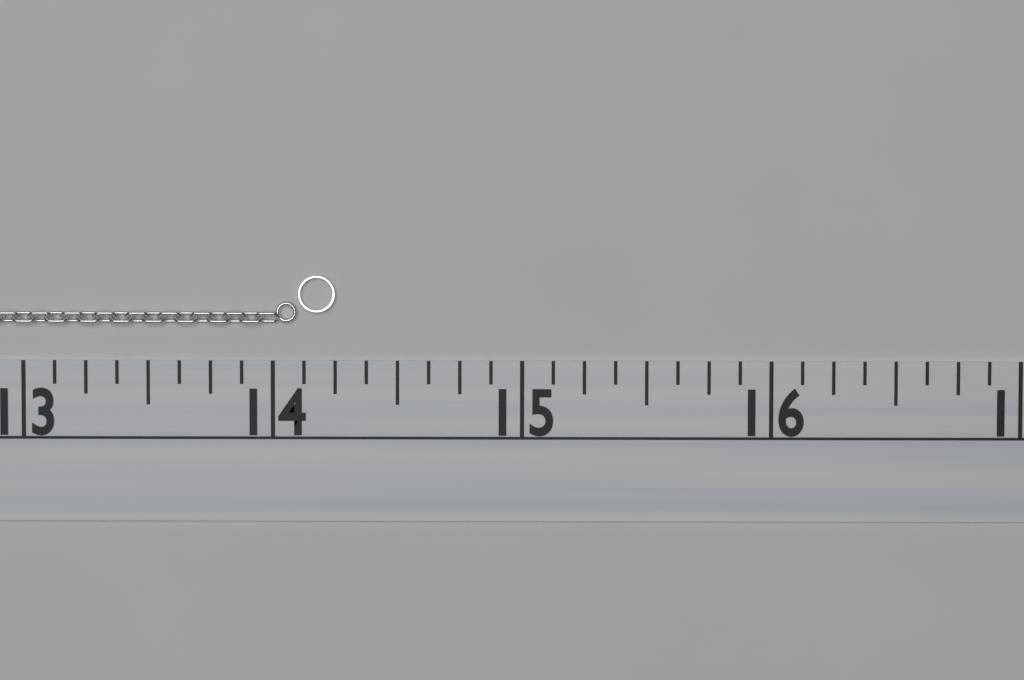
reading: 14.250 (no unit)
